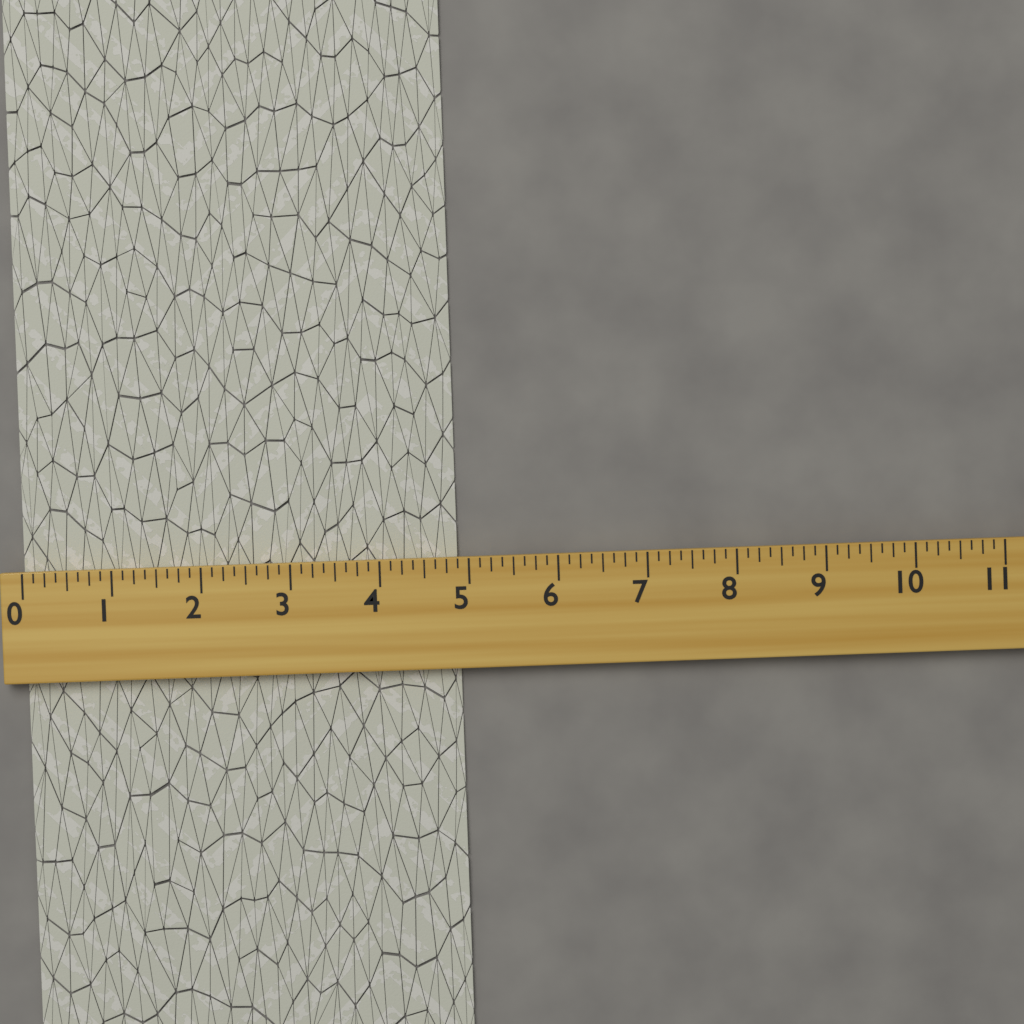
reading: 4.875 (no unit)
